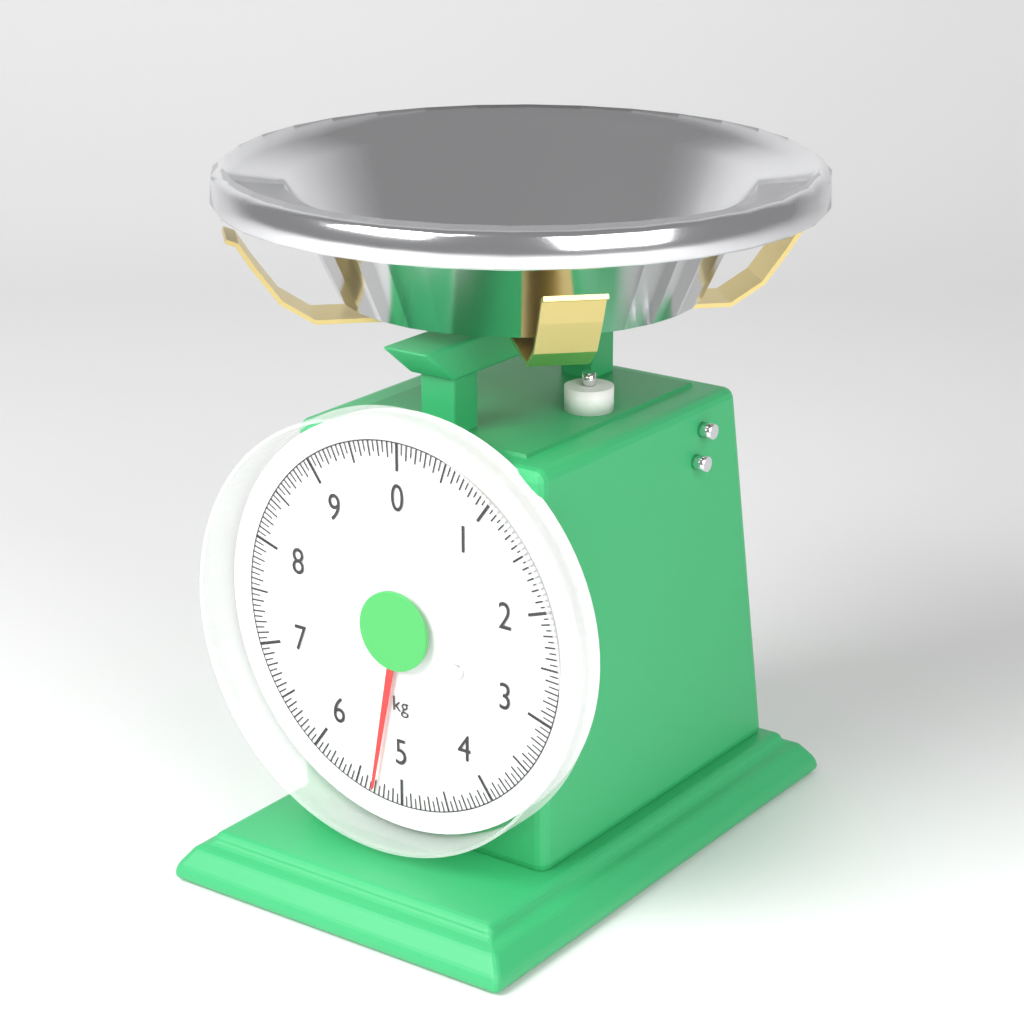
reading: 5.30 kg
